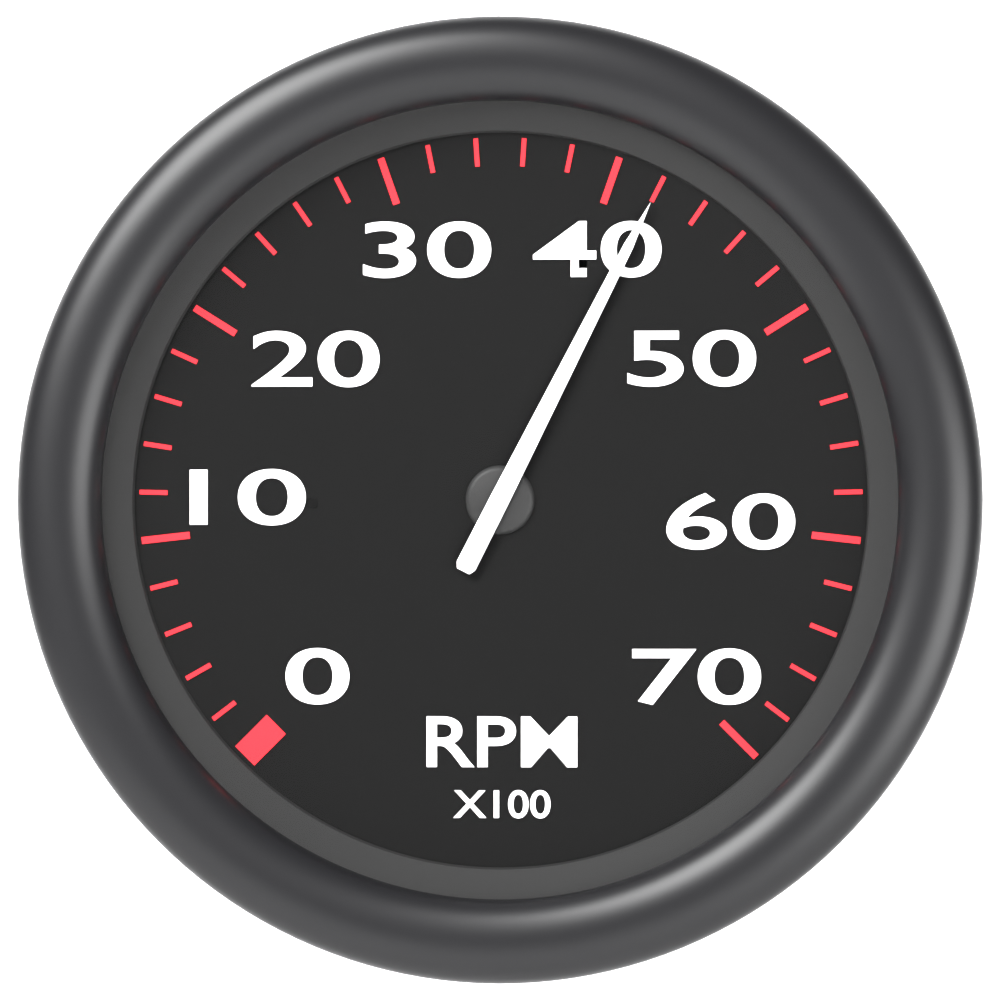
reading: 4200 RPM
